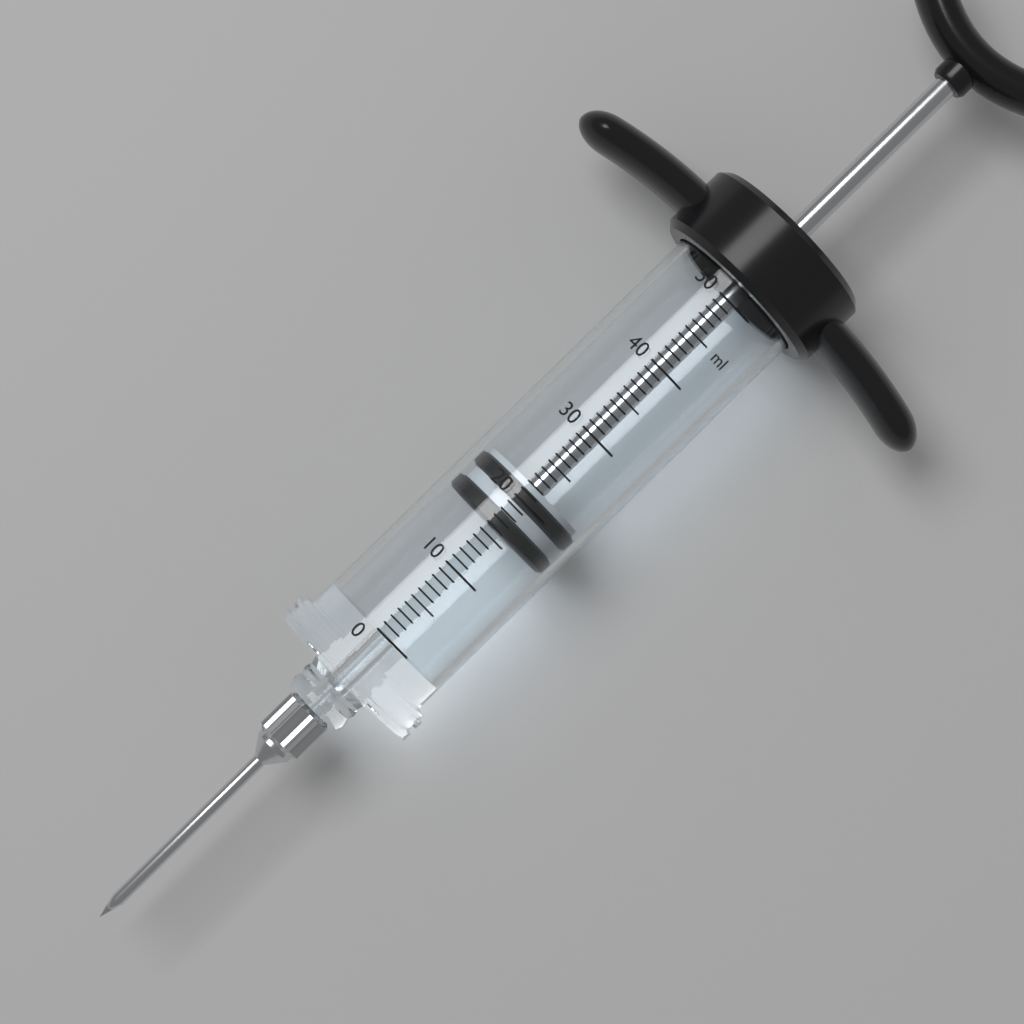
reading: 16 ml
